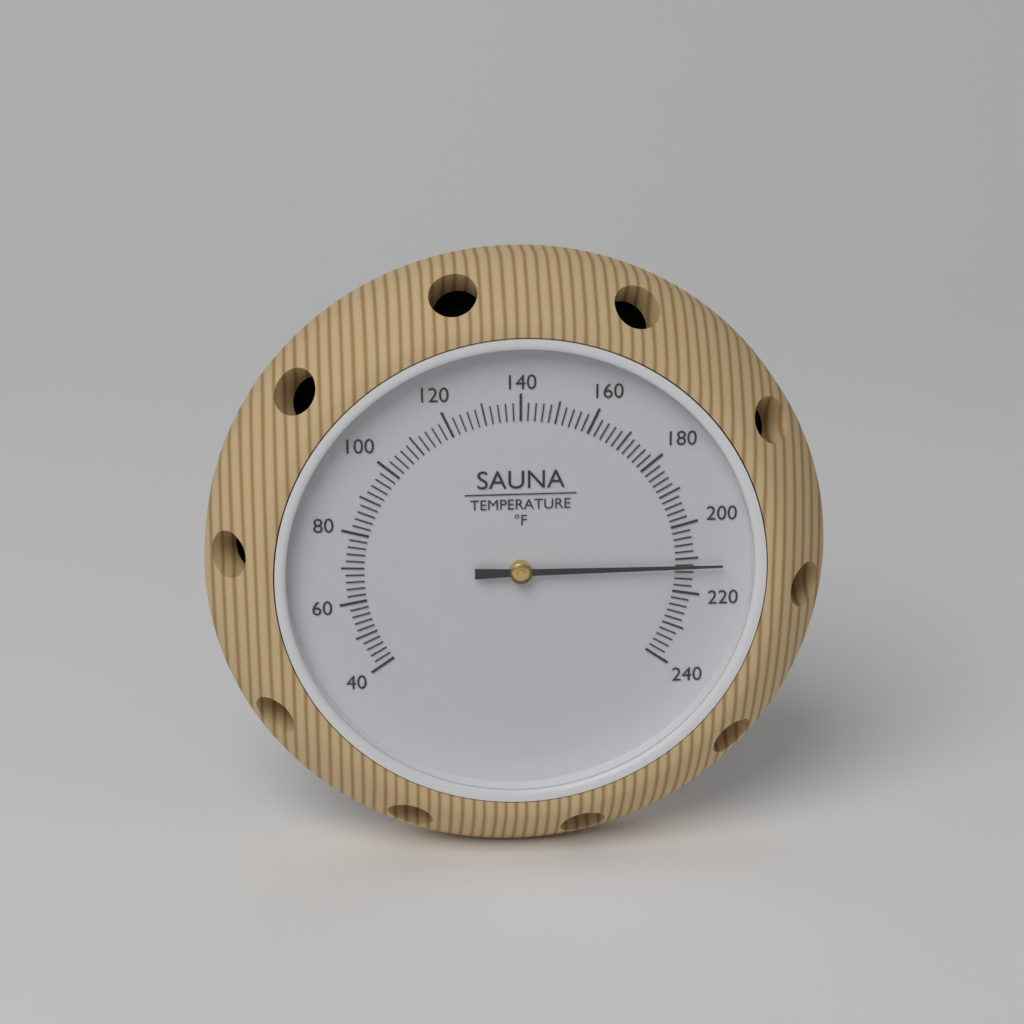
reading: 212 °F
